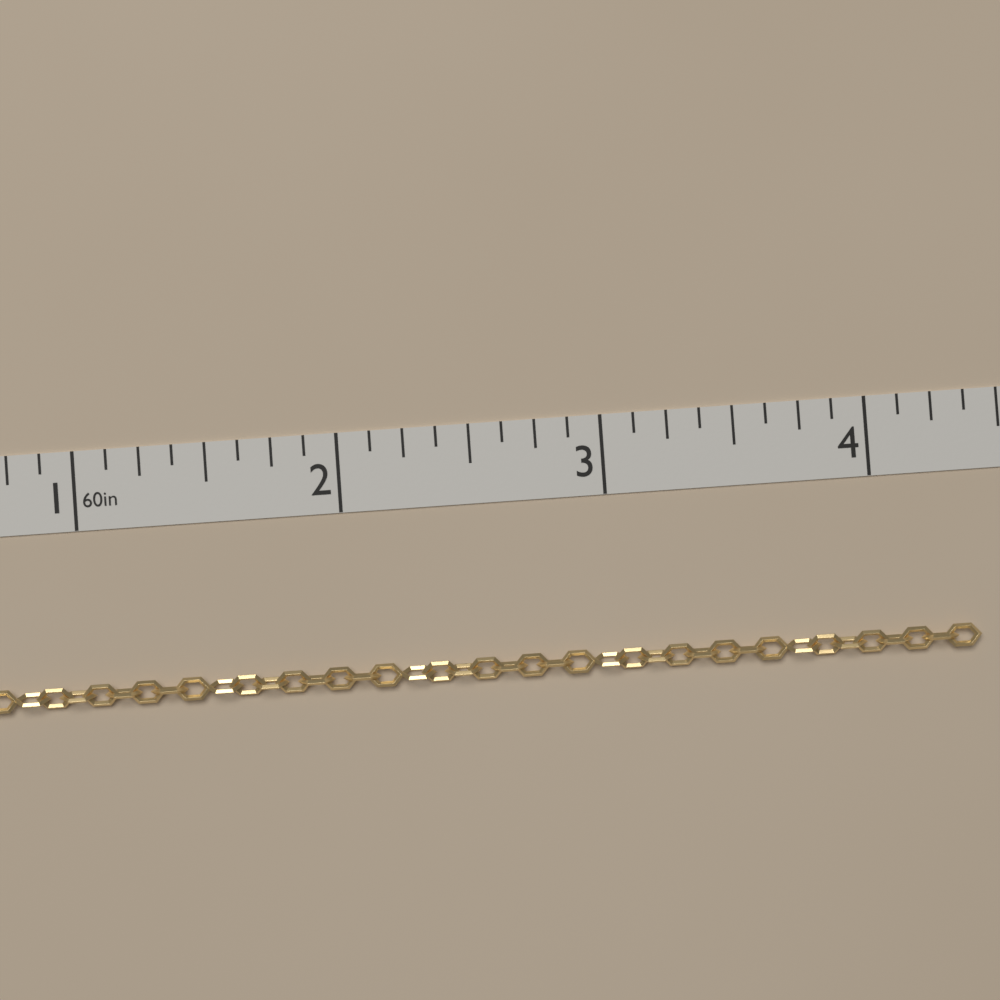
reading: 4.375 in
